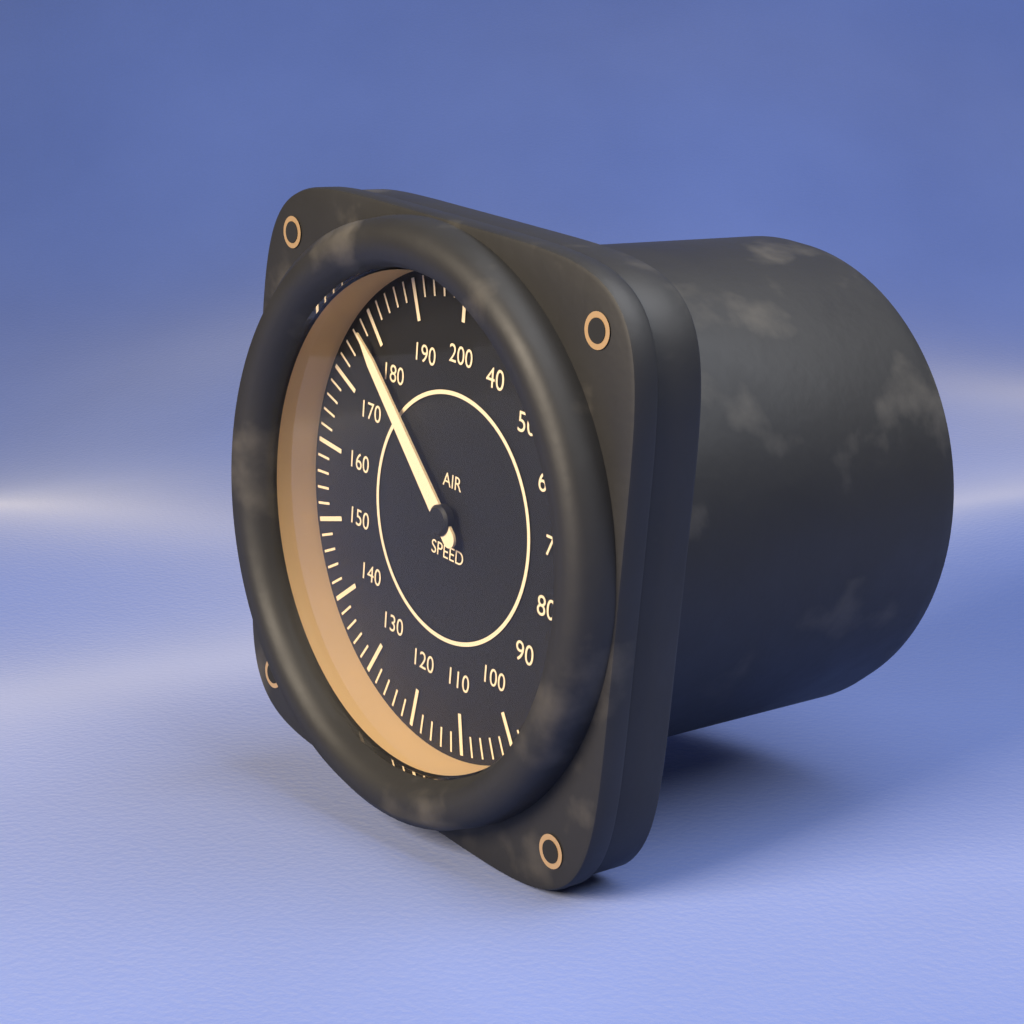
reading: 178 (no unit)
